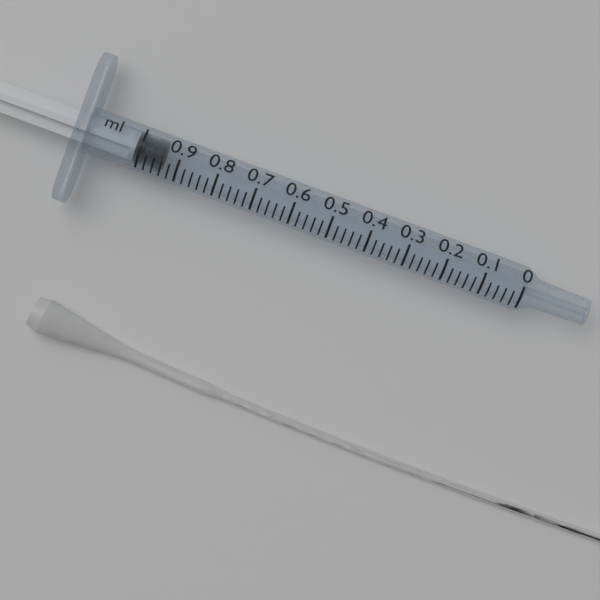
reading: 0.94 ml
